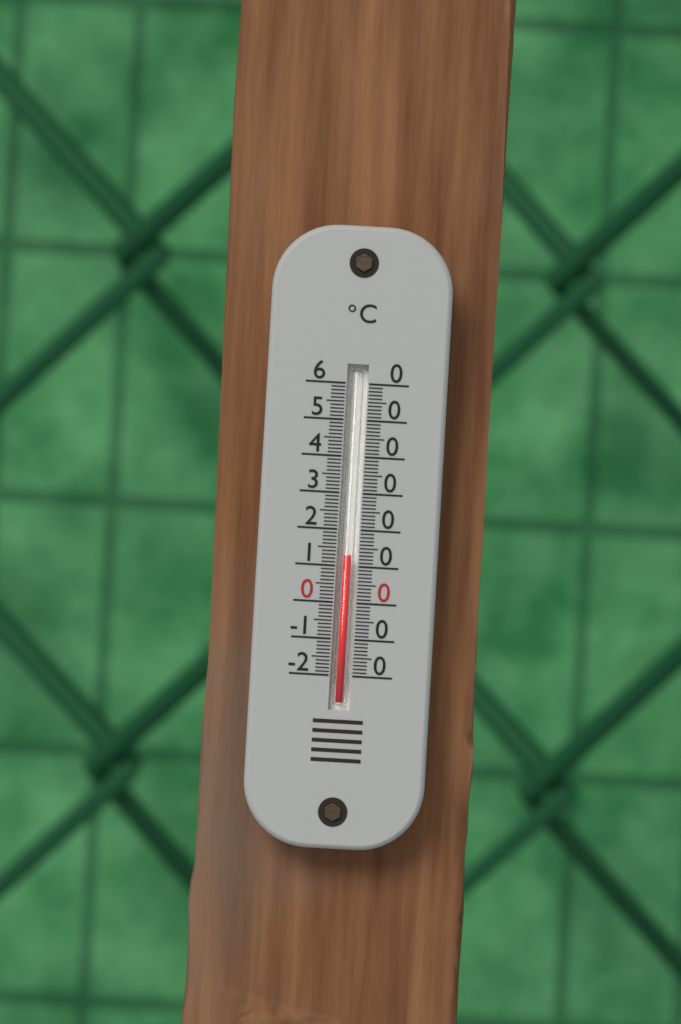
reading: 13 °C
